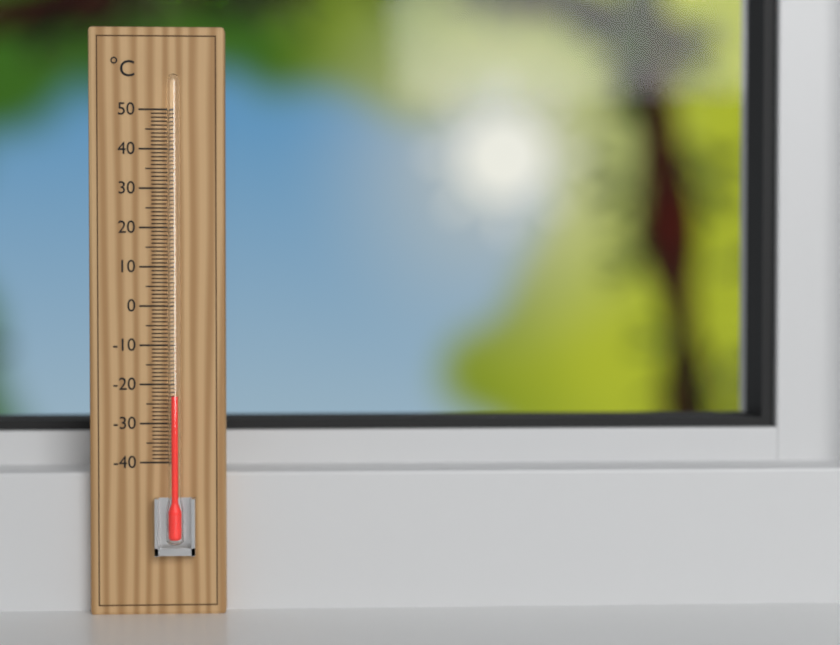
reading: -23 °C
